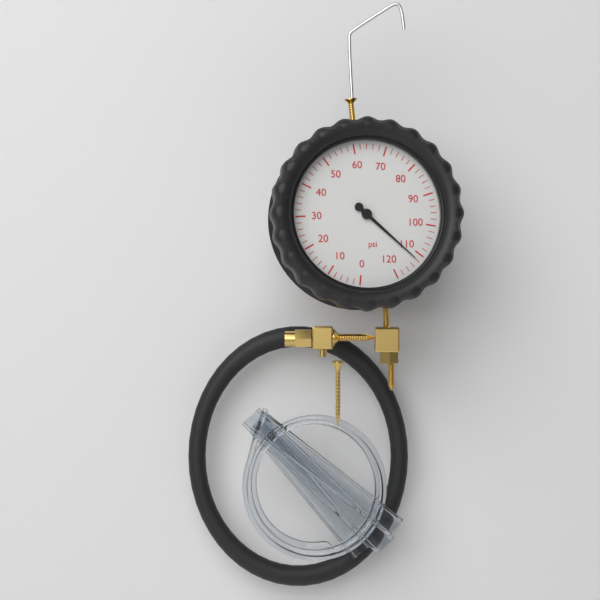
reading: 112 psi
